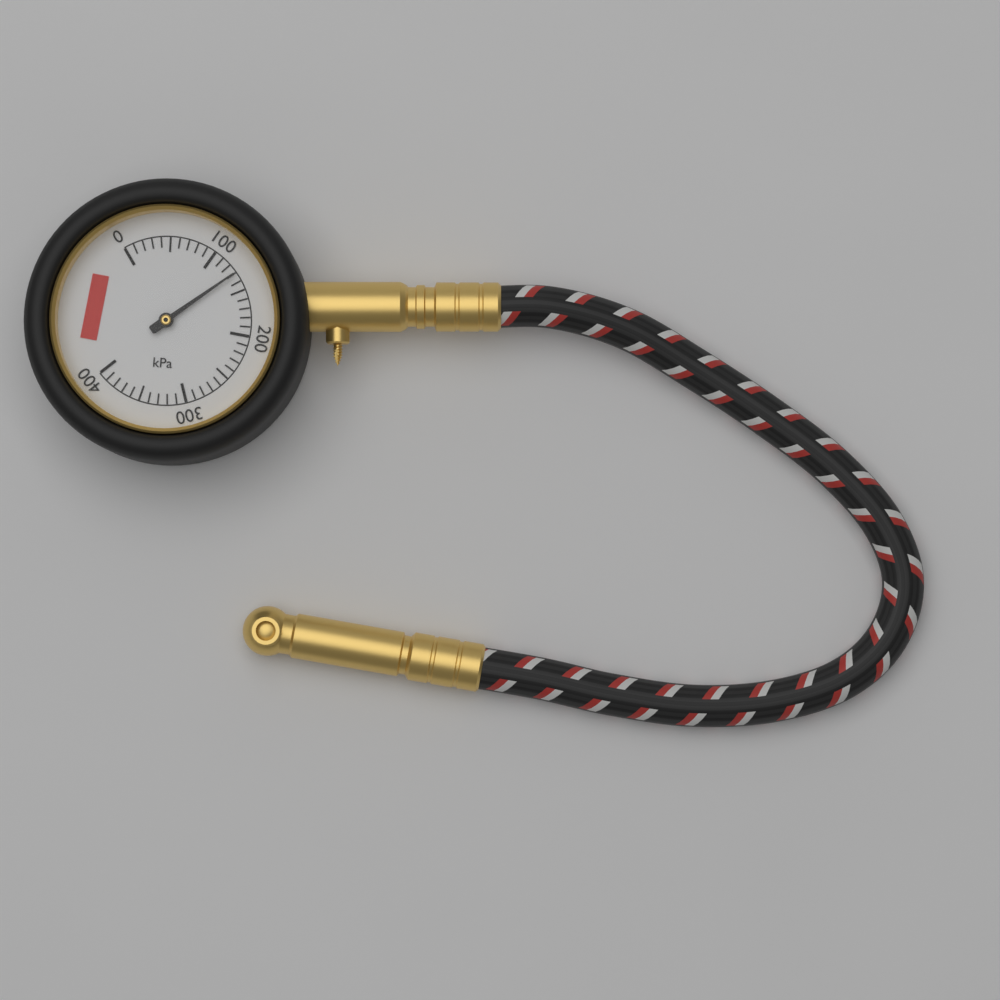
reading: 130 kPa
